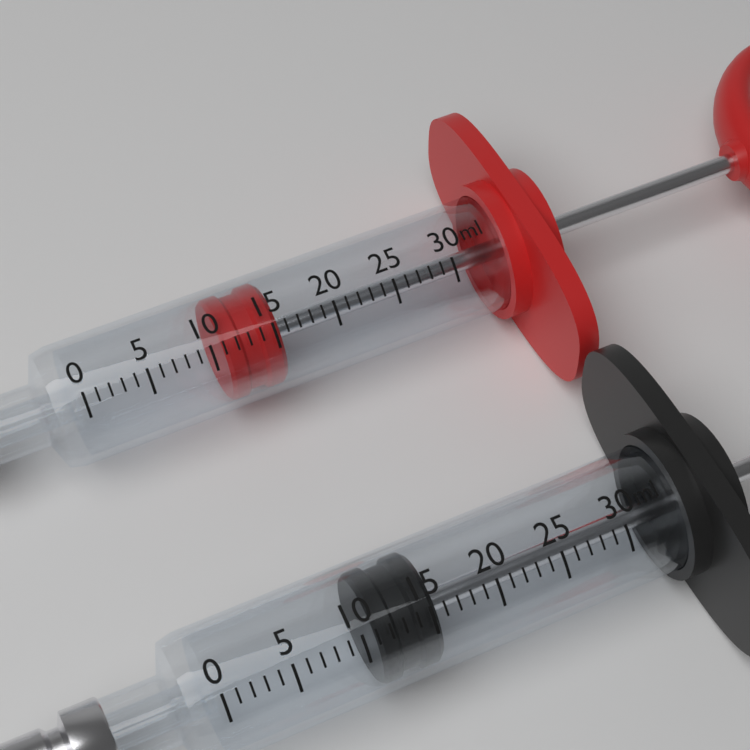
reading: 11 ml
